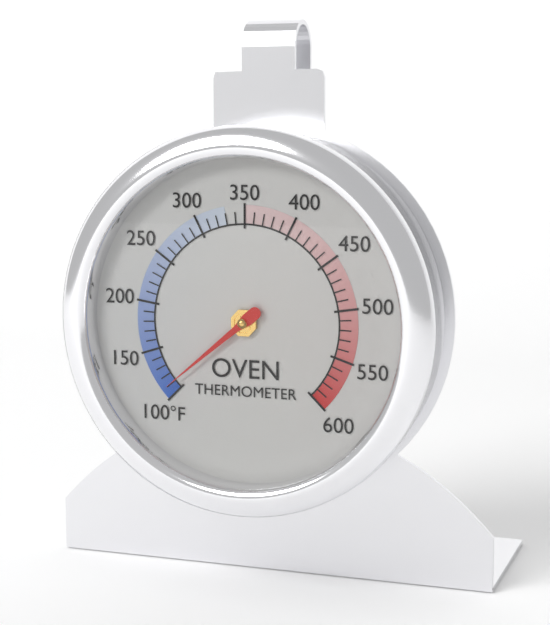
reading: 110 °F
